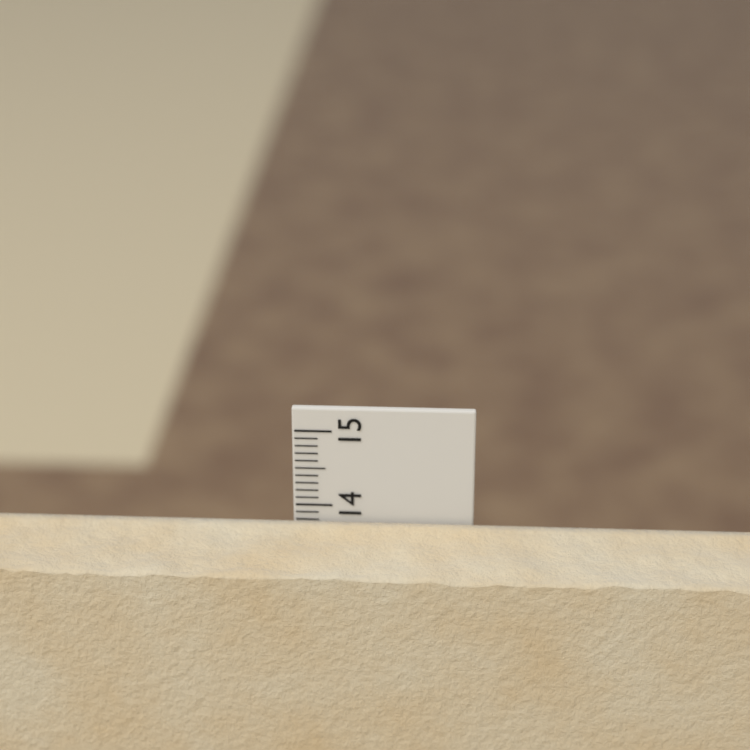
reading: 13.8 cm
